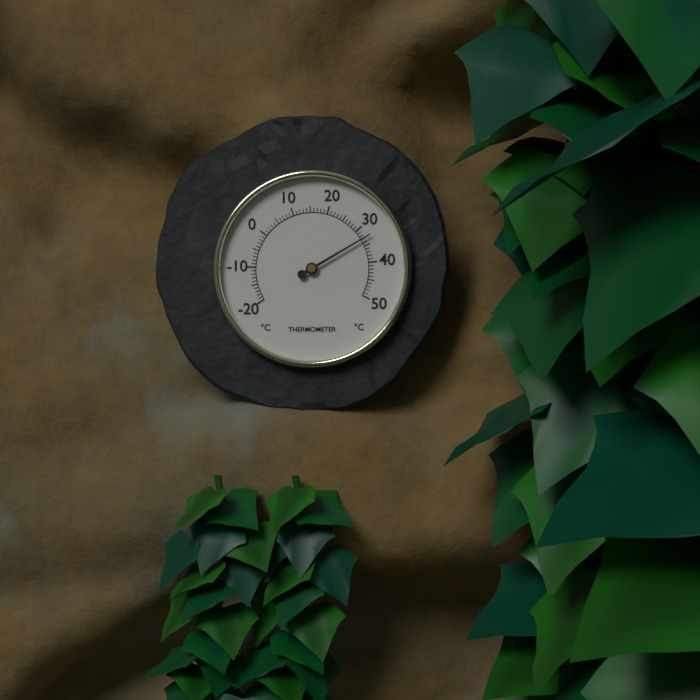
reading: 33 °C
